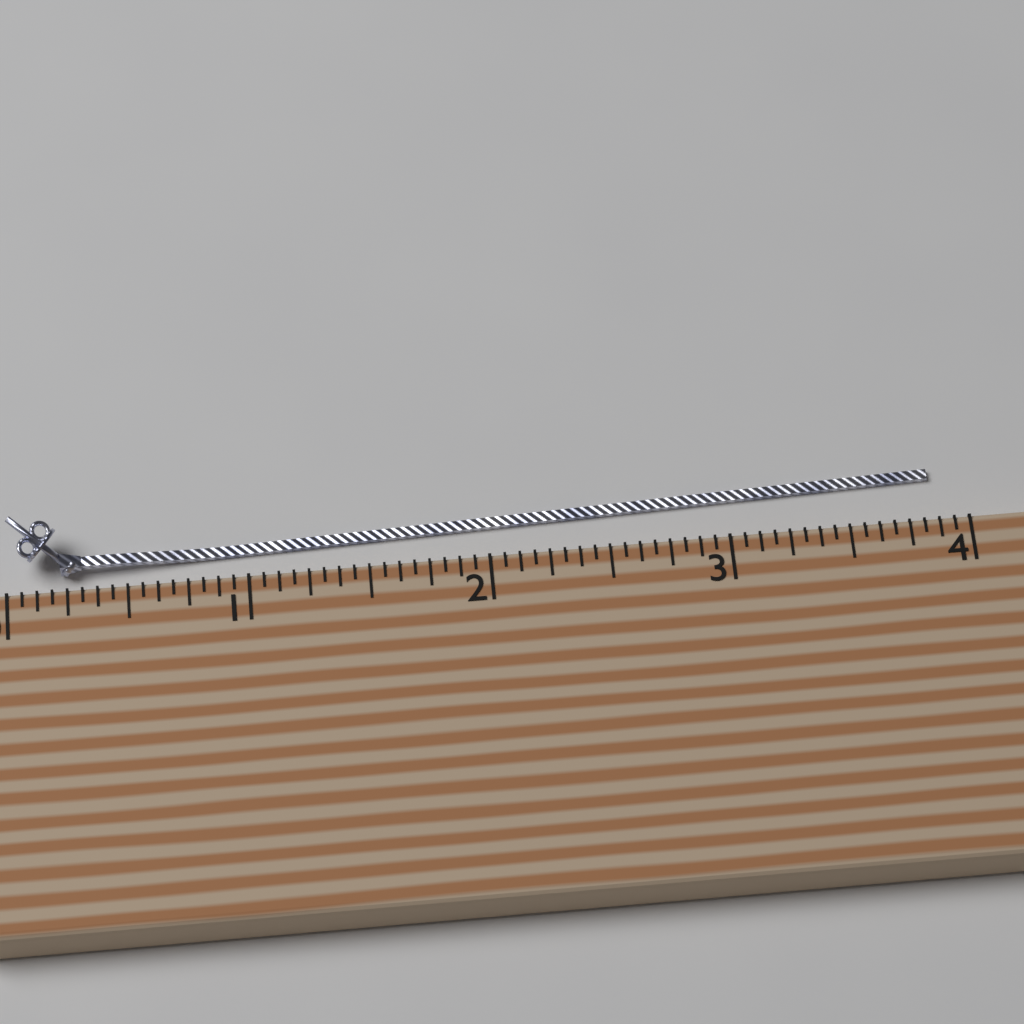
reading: 3.8750 (no unit)
